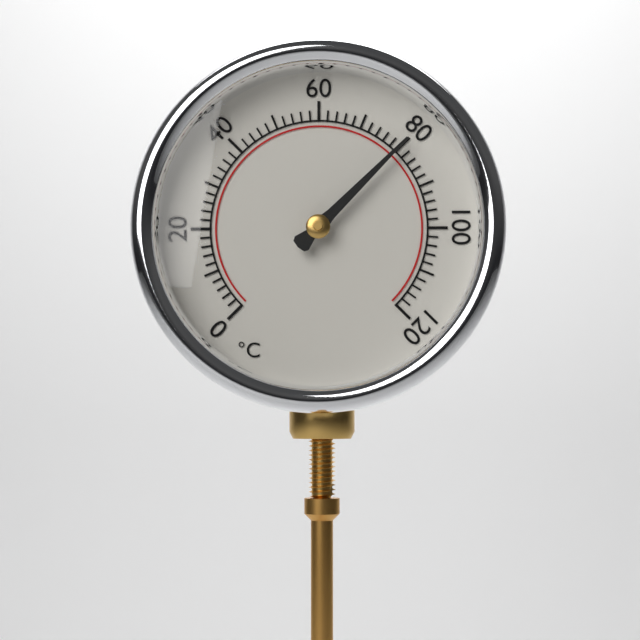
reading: 80 °C
